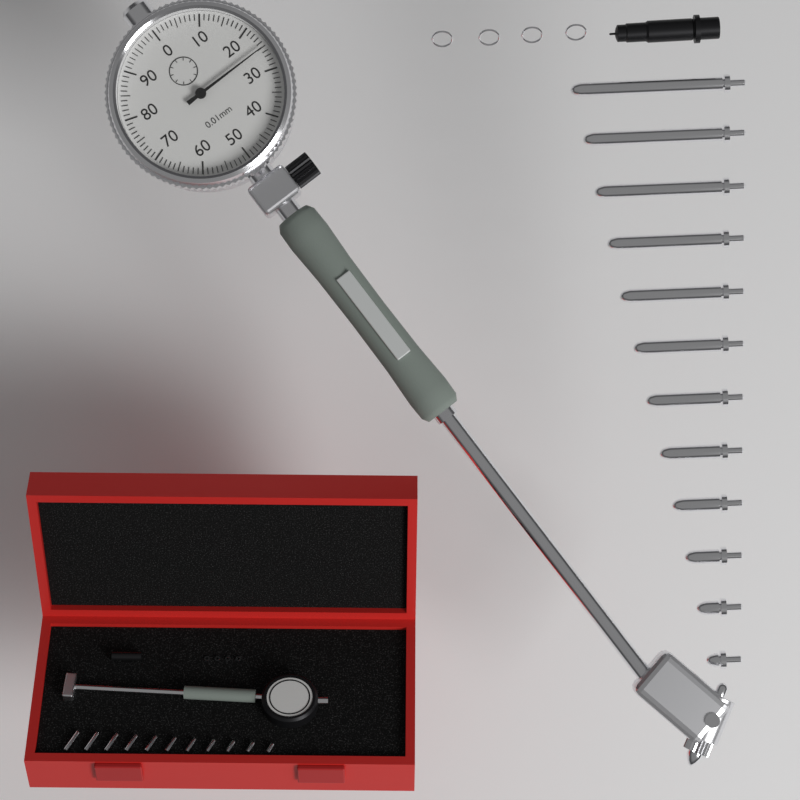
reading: 0.25 mm
